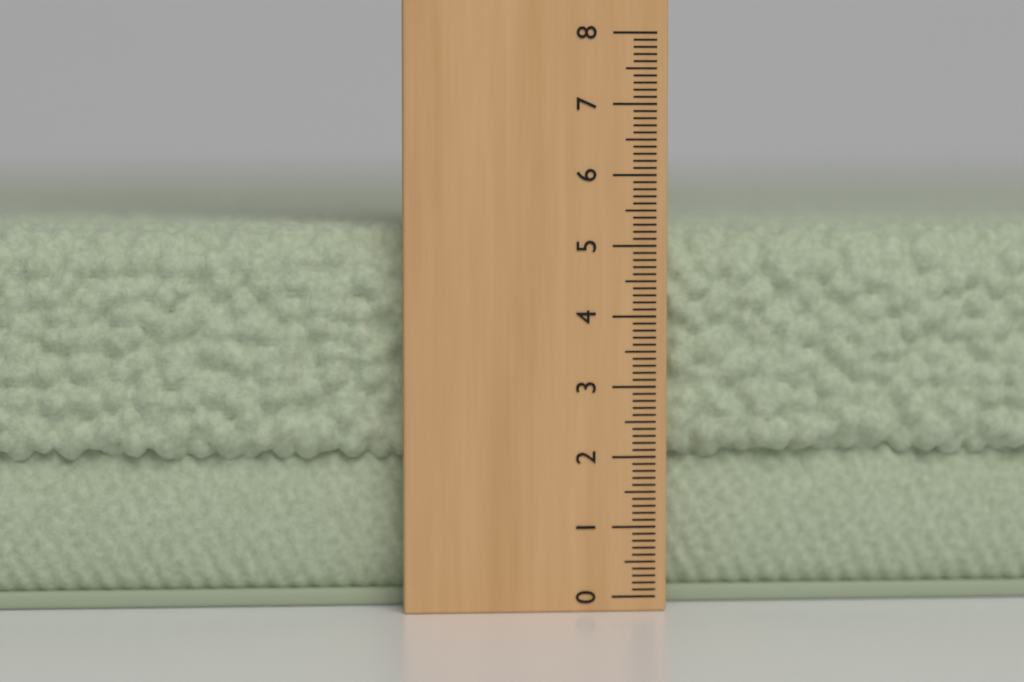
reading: 5.3 (no unit)
